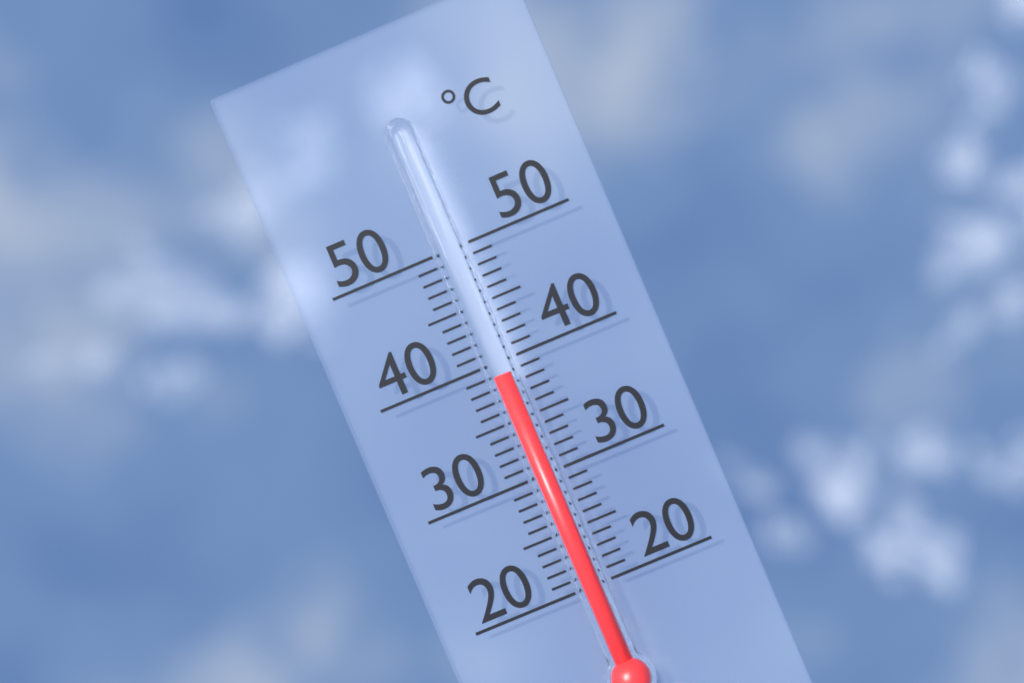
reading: 39 °C
